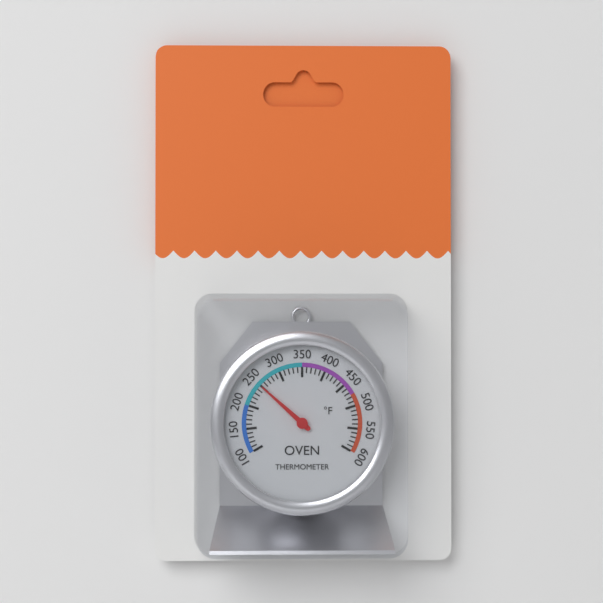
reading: 250 °F
